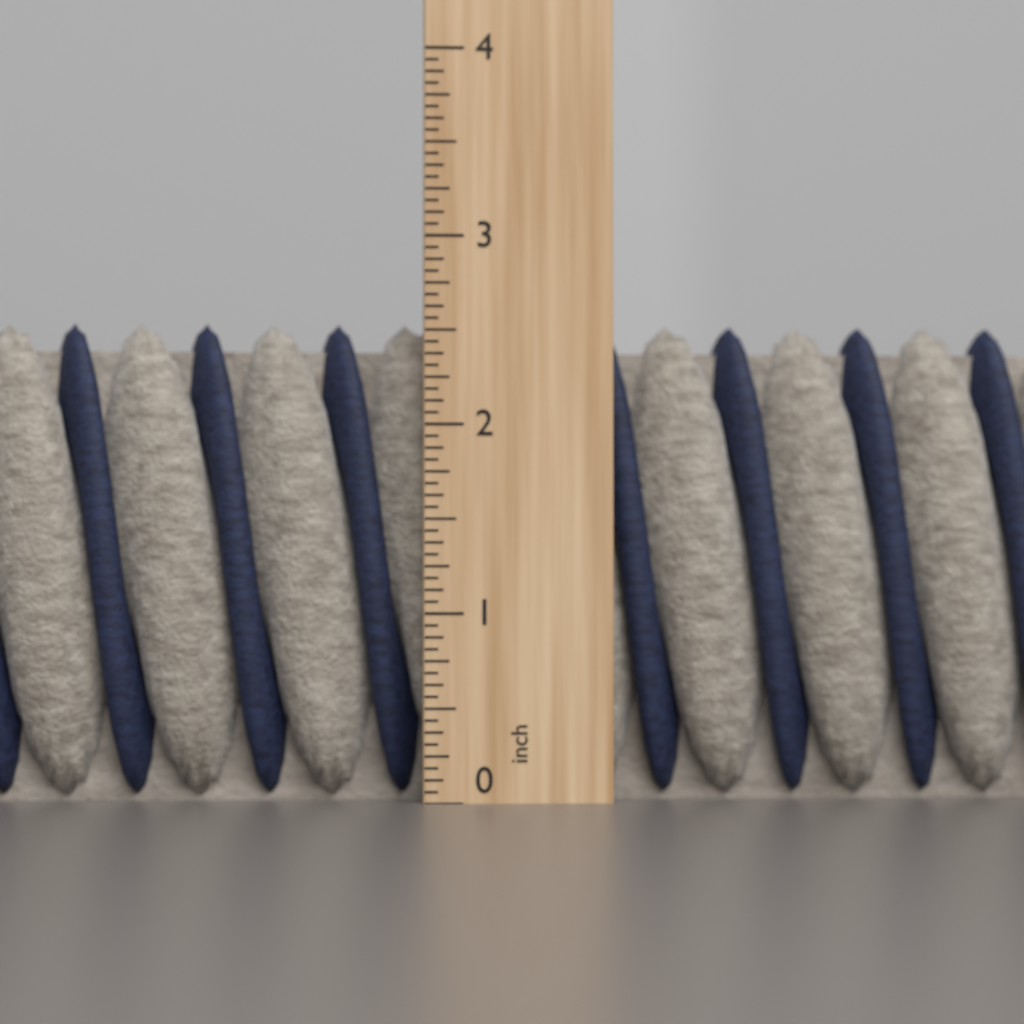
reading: 2.5625 inch
